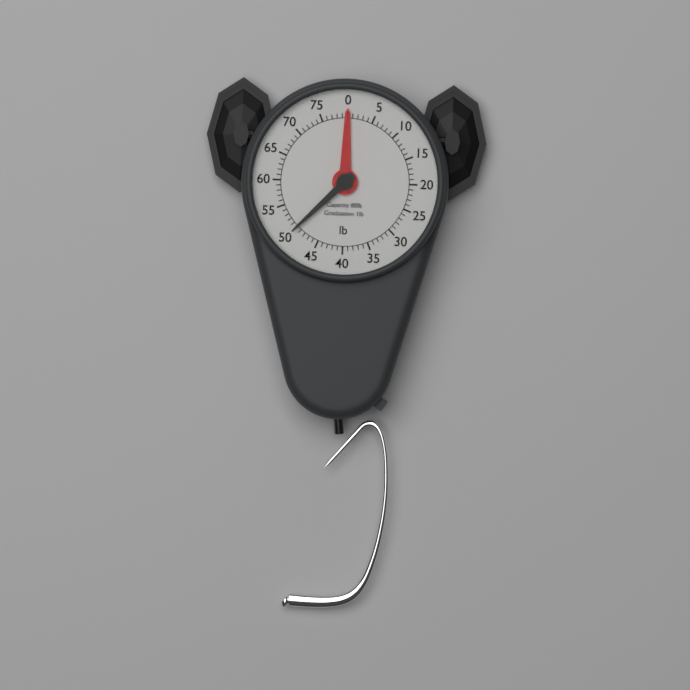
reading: 50 lb
